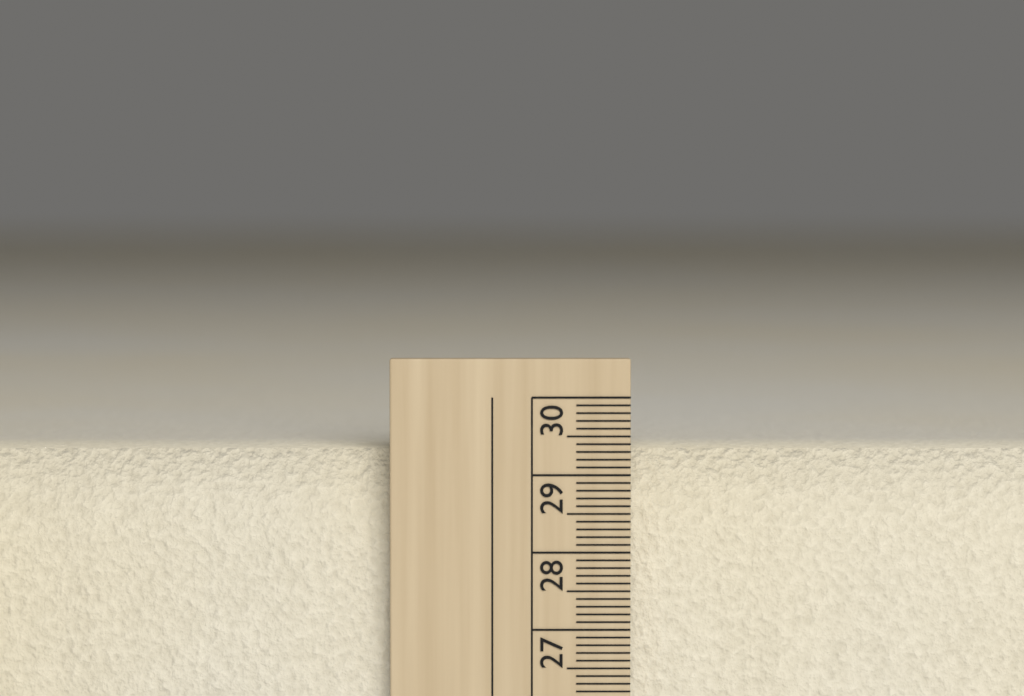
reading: 29.3 cm
